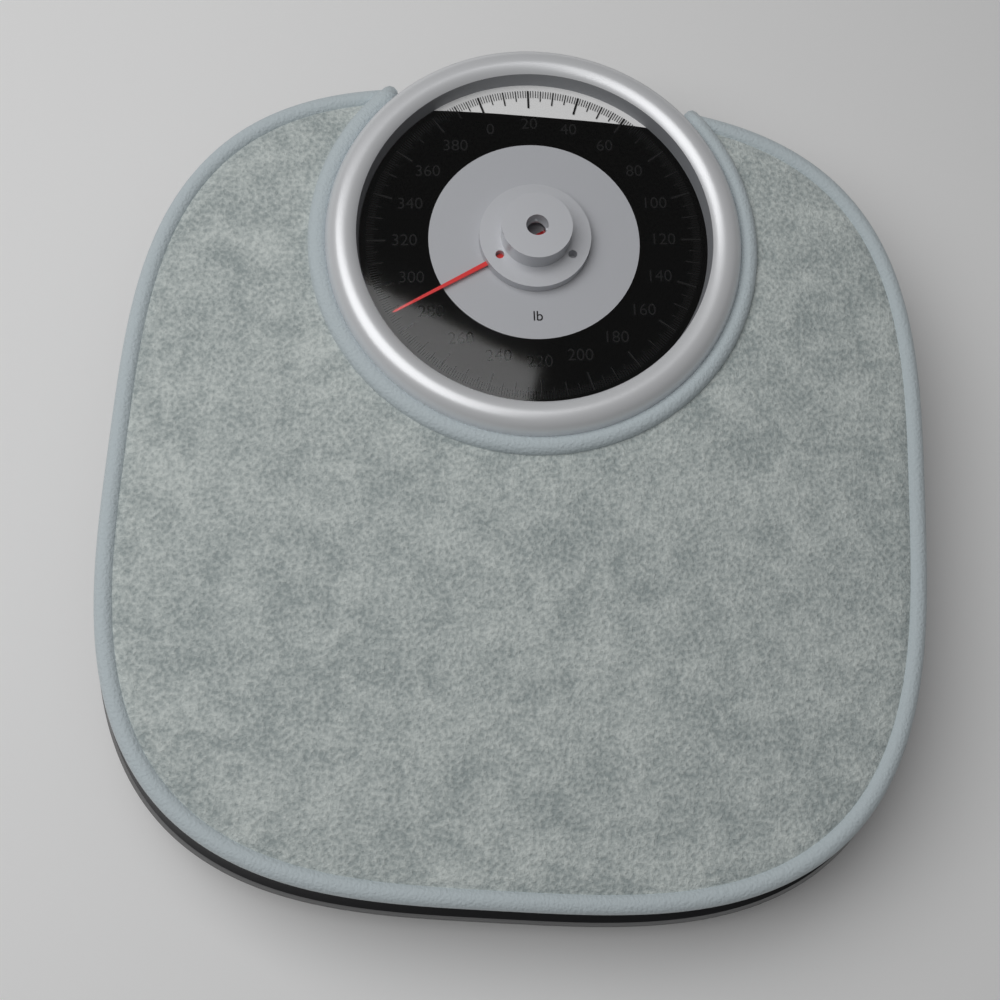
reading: 288 lb
